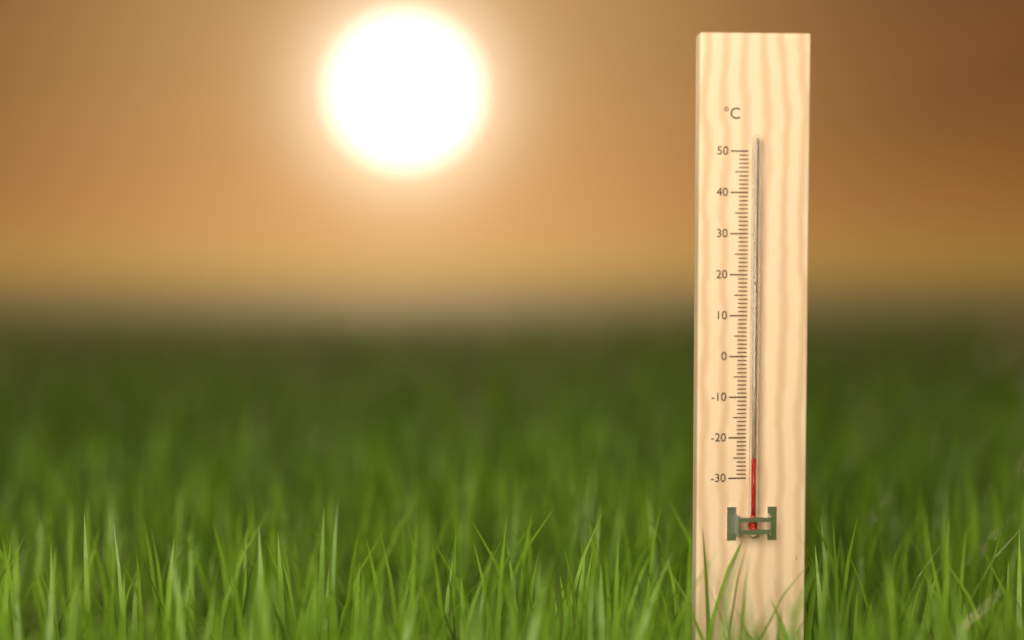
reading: -25 °C
